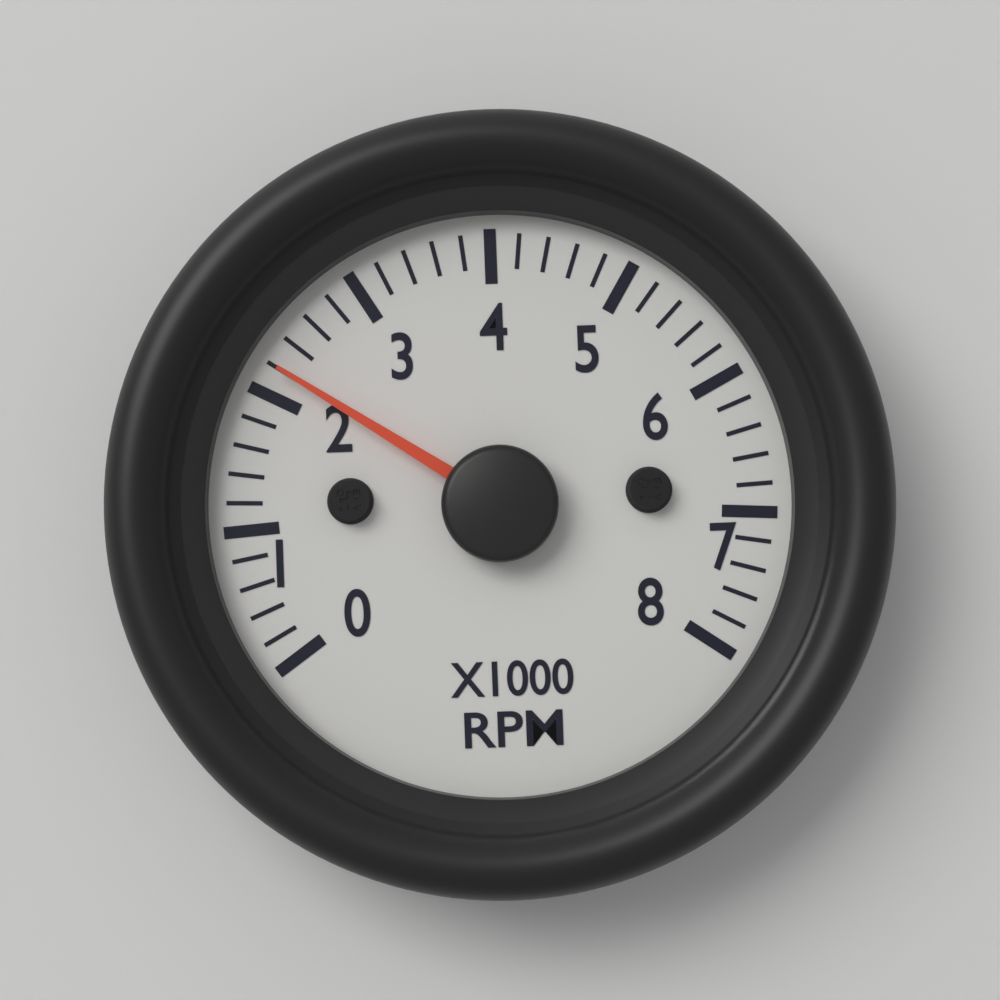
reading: 2200 RPM
